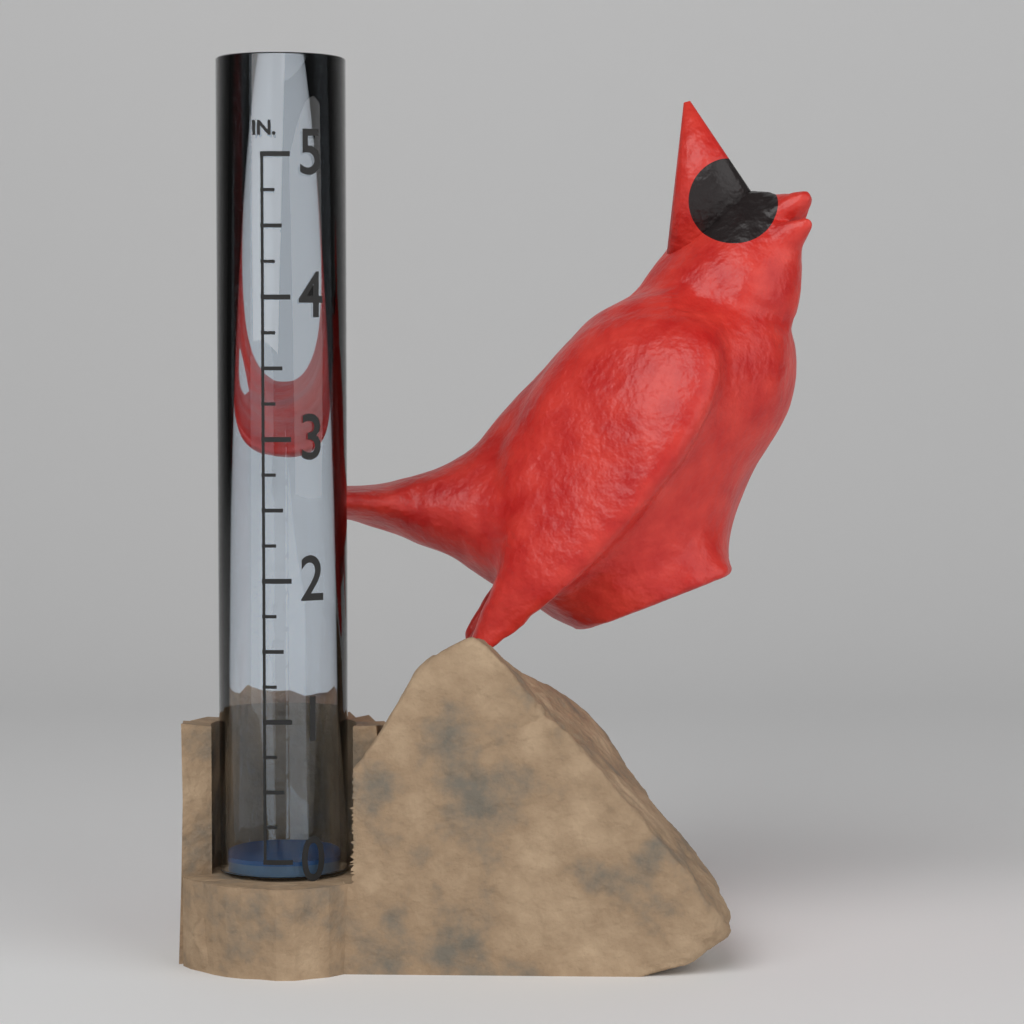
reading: 0.00 in
